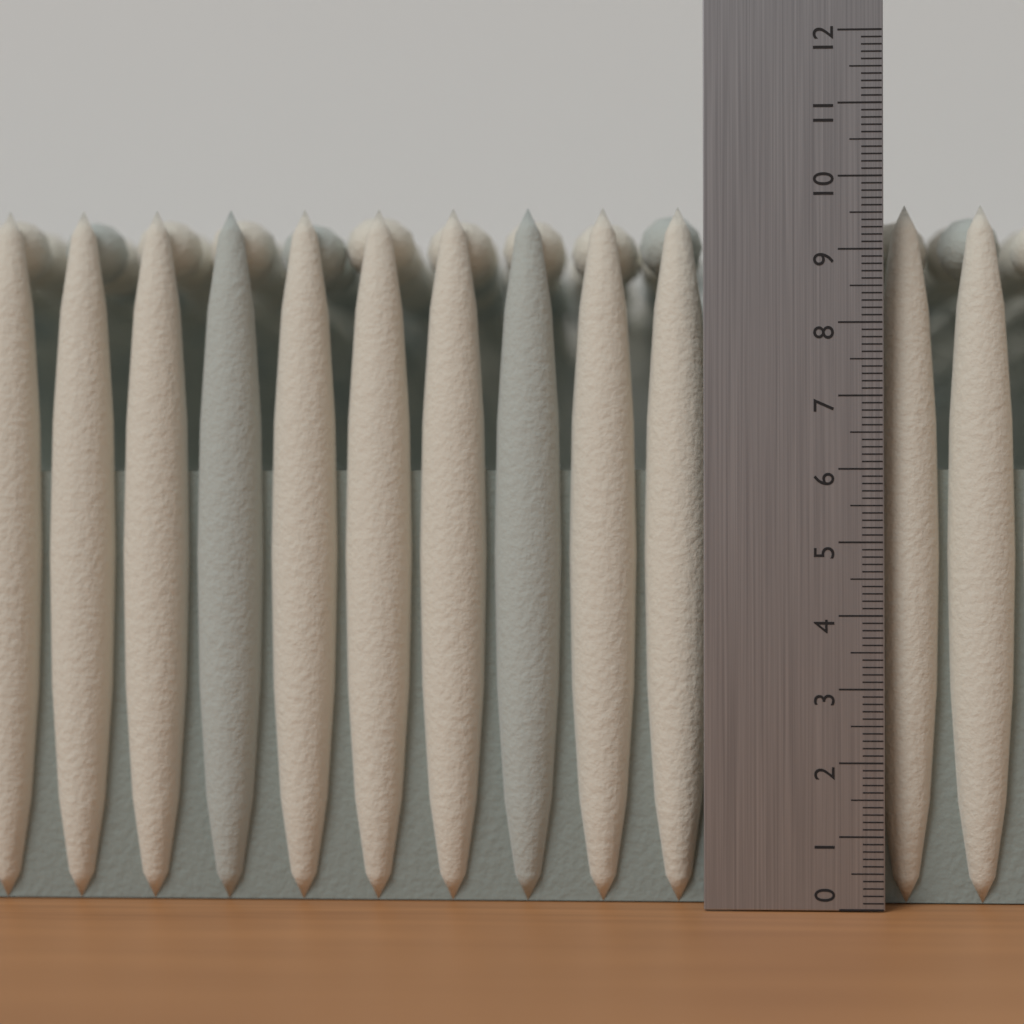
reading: 9.7 (no unit)
